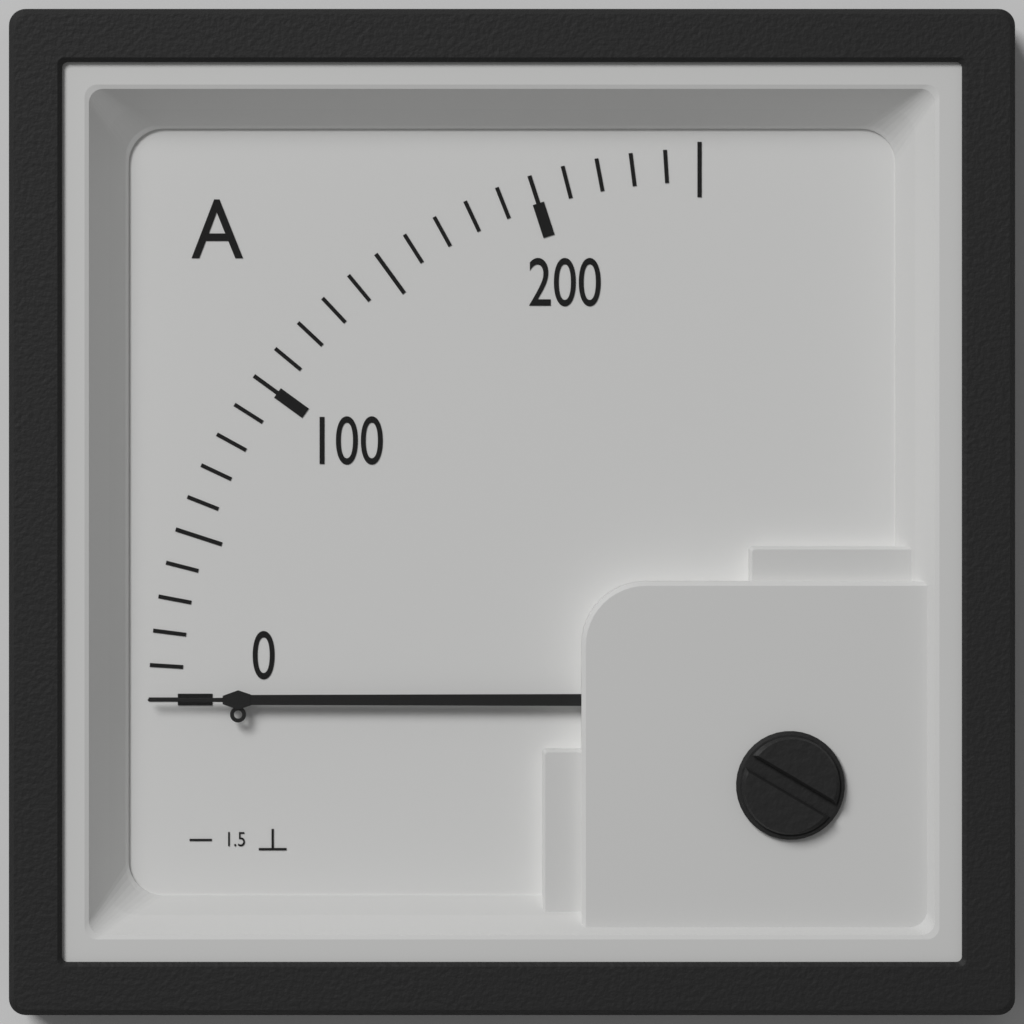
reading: 0 A
